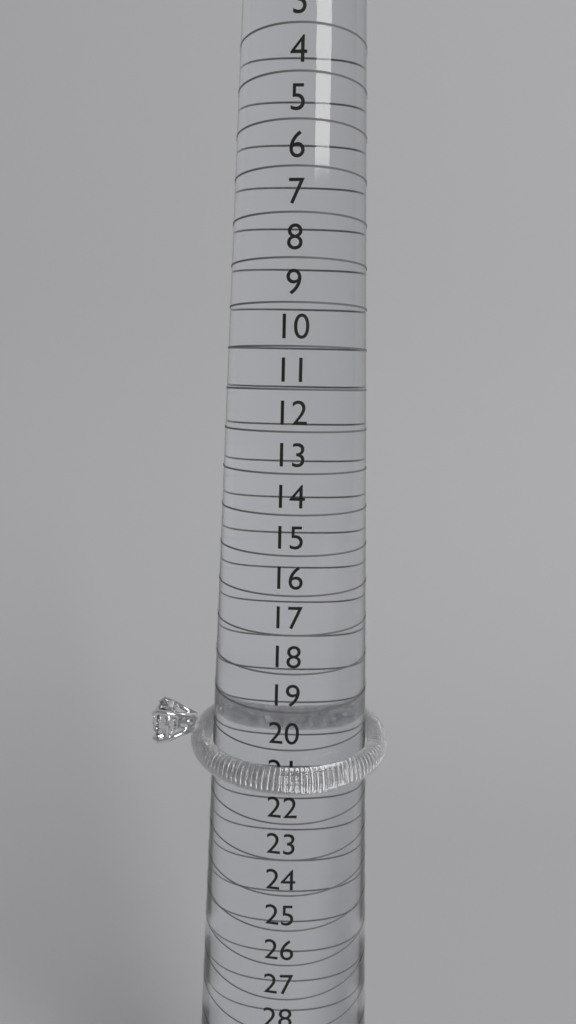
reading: 21 (no unit)
